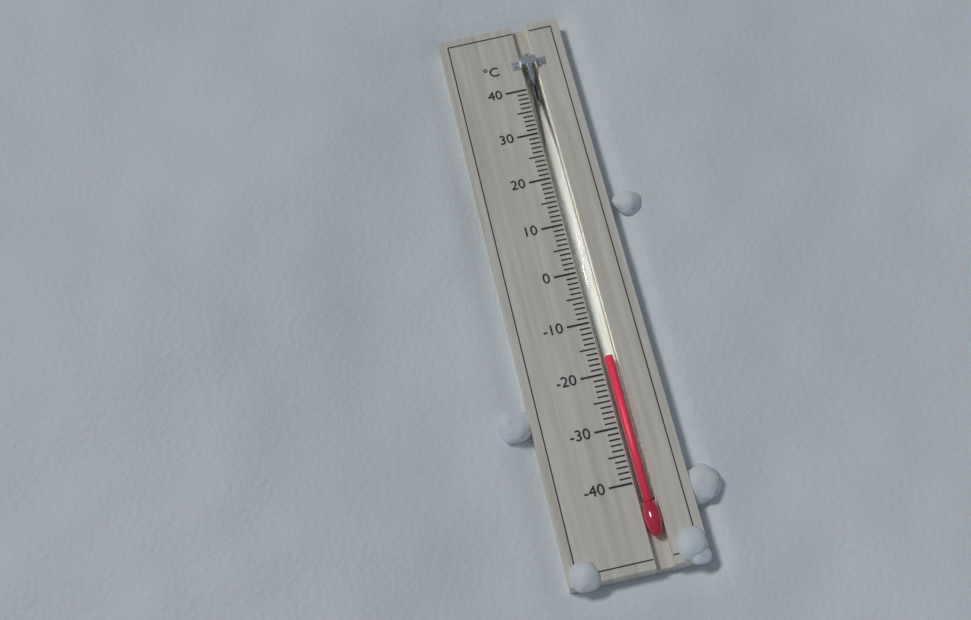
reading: -17 °C
